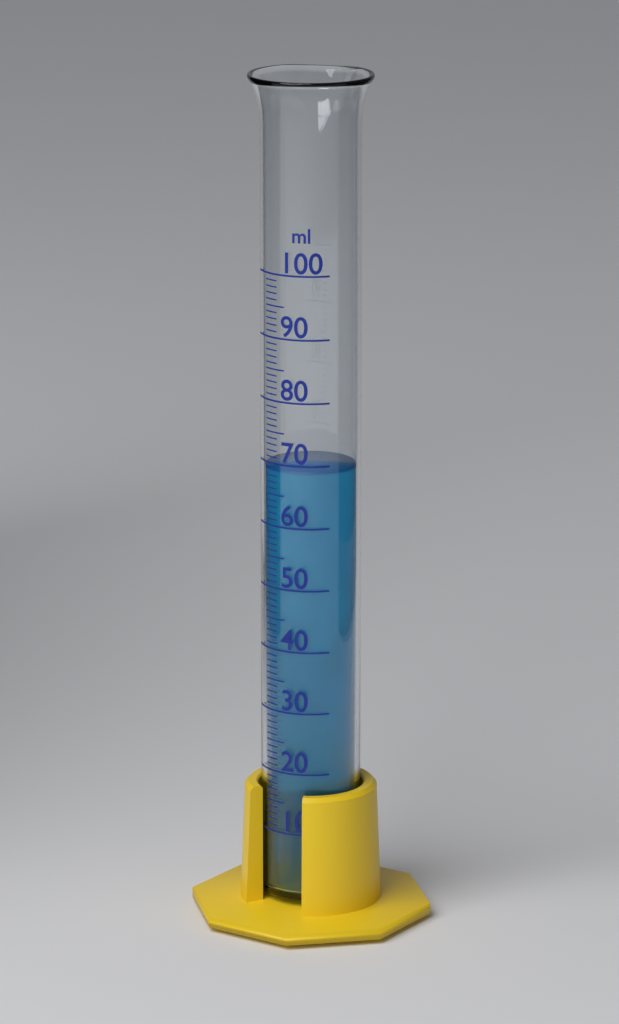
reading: 69 ml
